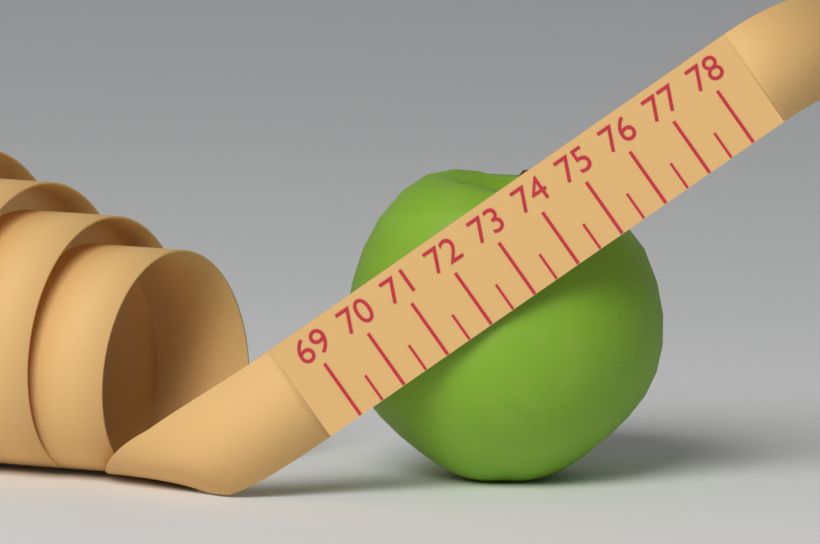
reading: 75.0 (no unit)
